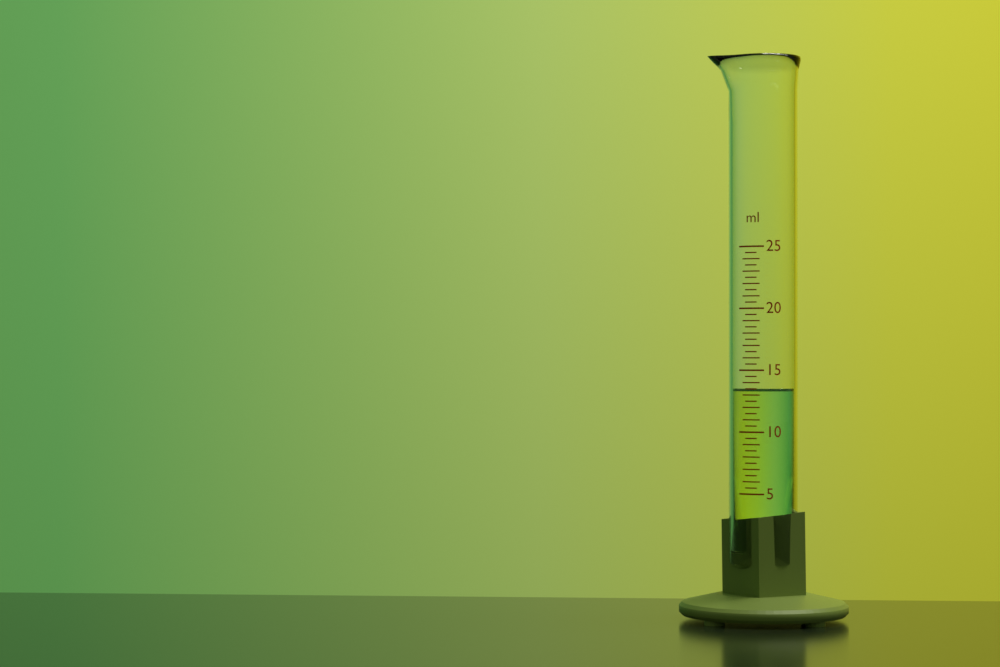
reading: 13.5 ml
